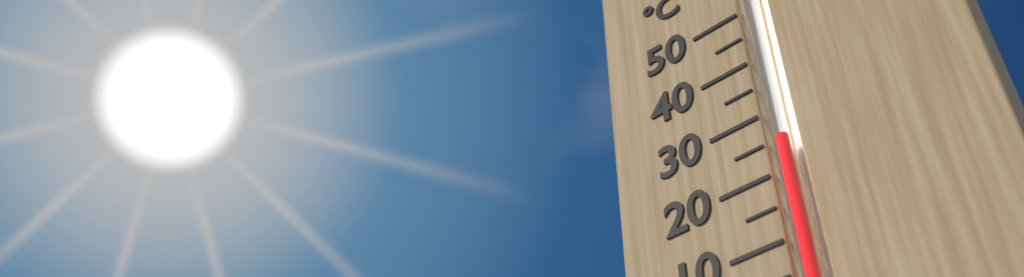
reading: 25 °C
